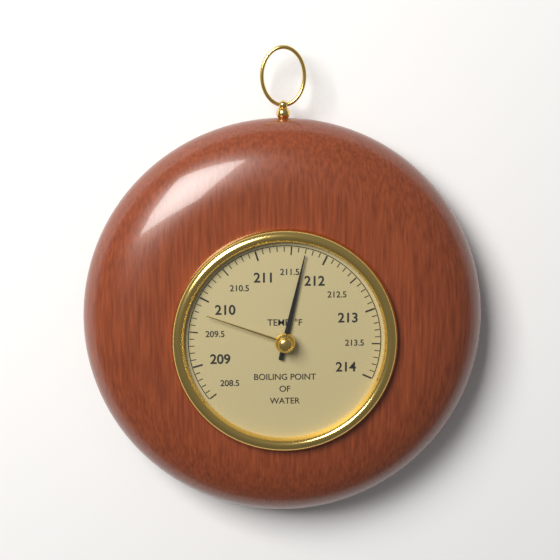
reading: 211.7 °F
